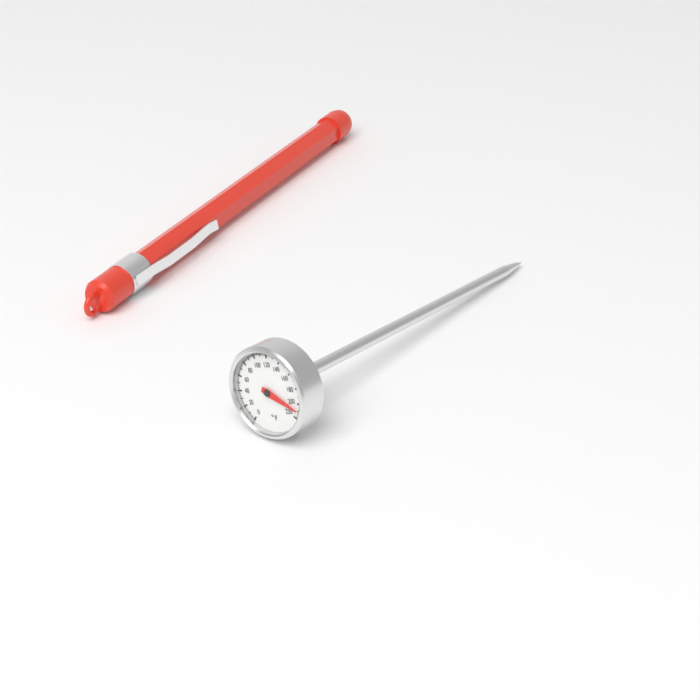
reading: 210 °F
